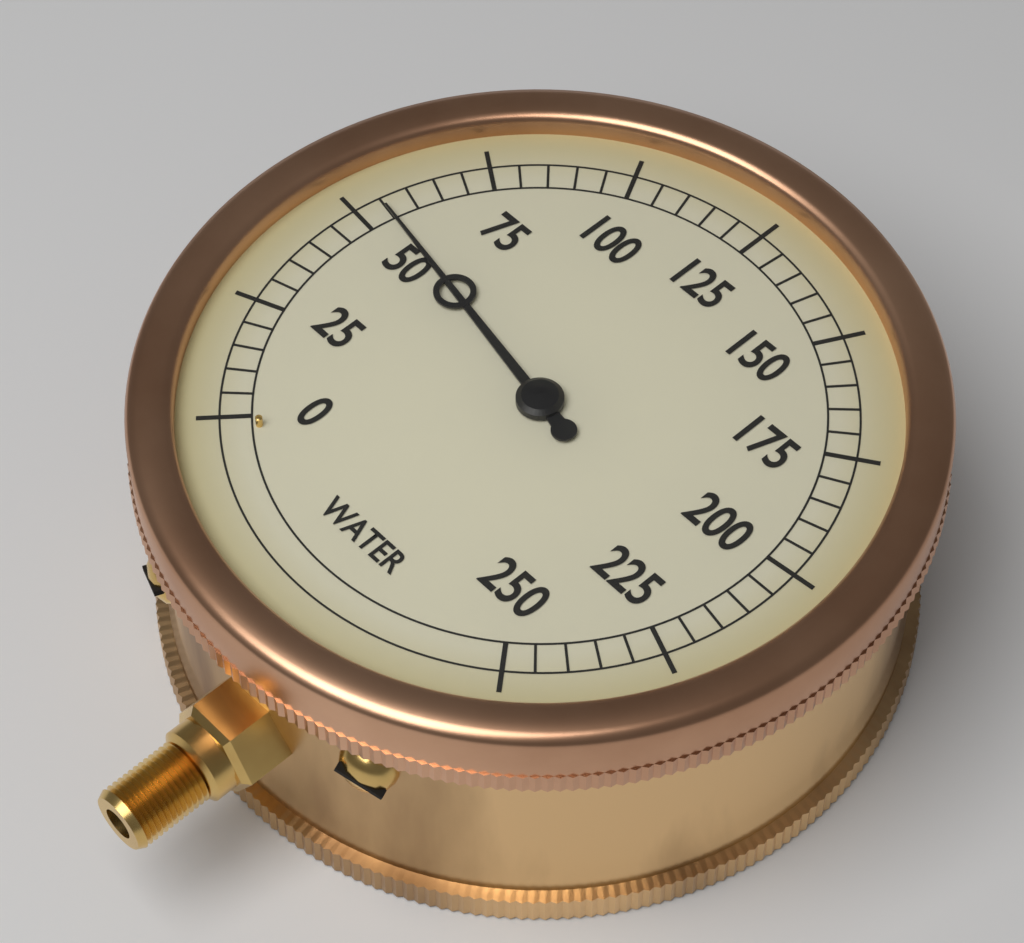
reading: 55 (no unit)
